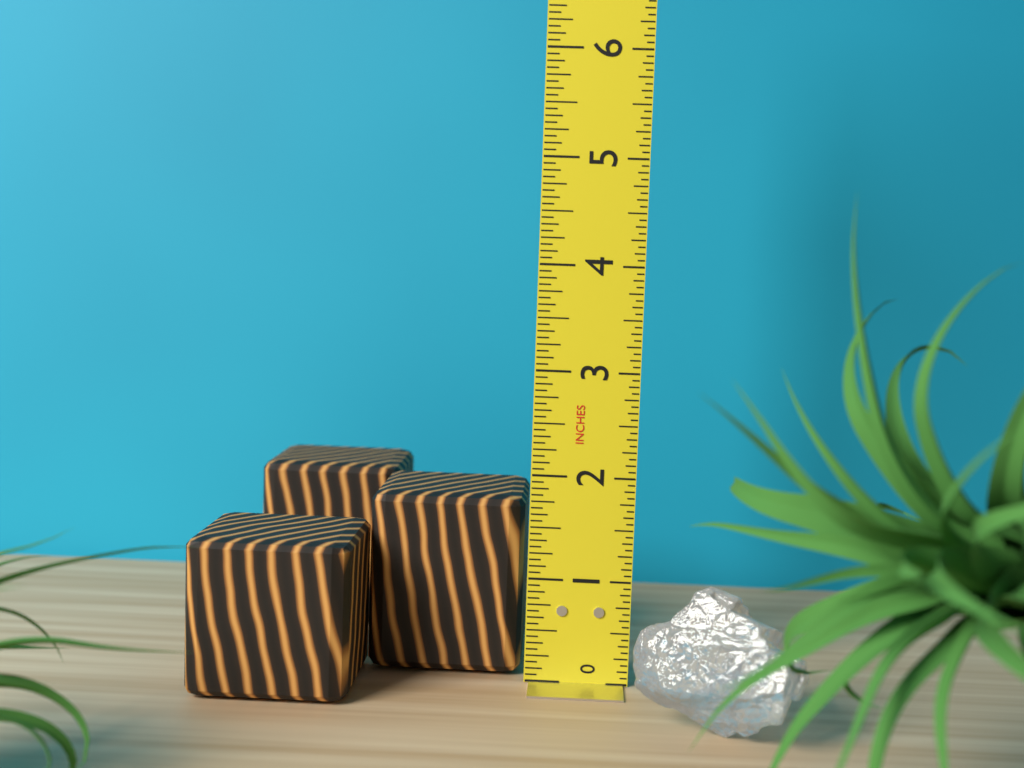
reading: 1.7500 in
